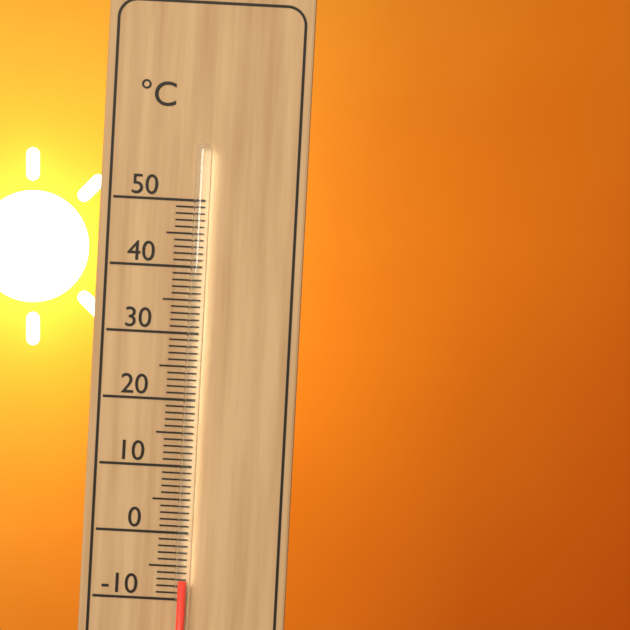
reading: -7 °C
